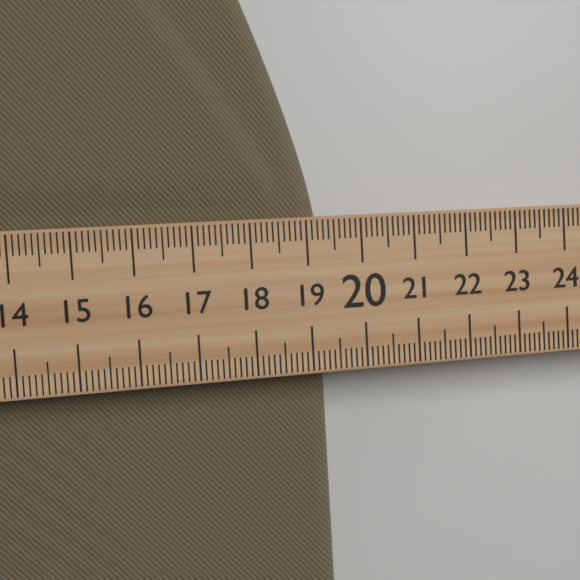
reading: 19.4 (no unit)
